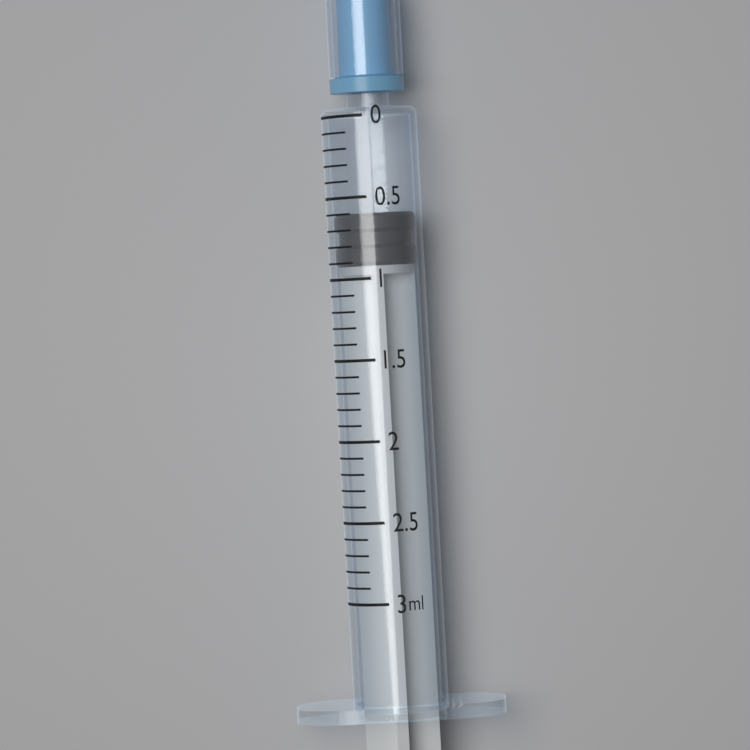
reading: 0.6 ml
